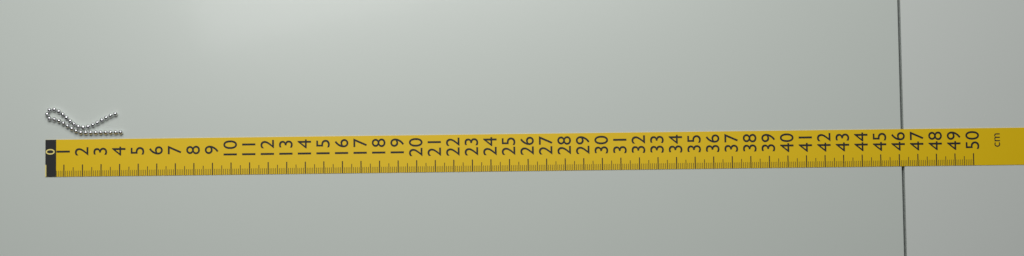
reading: 4.2 cm
